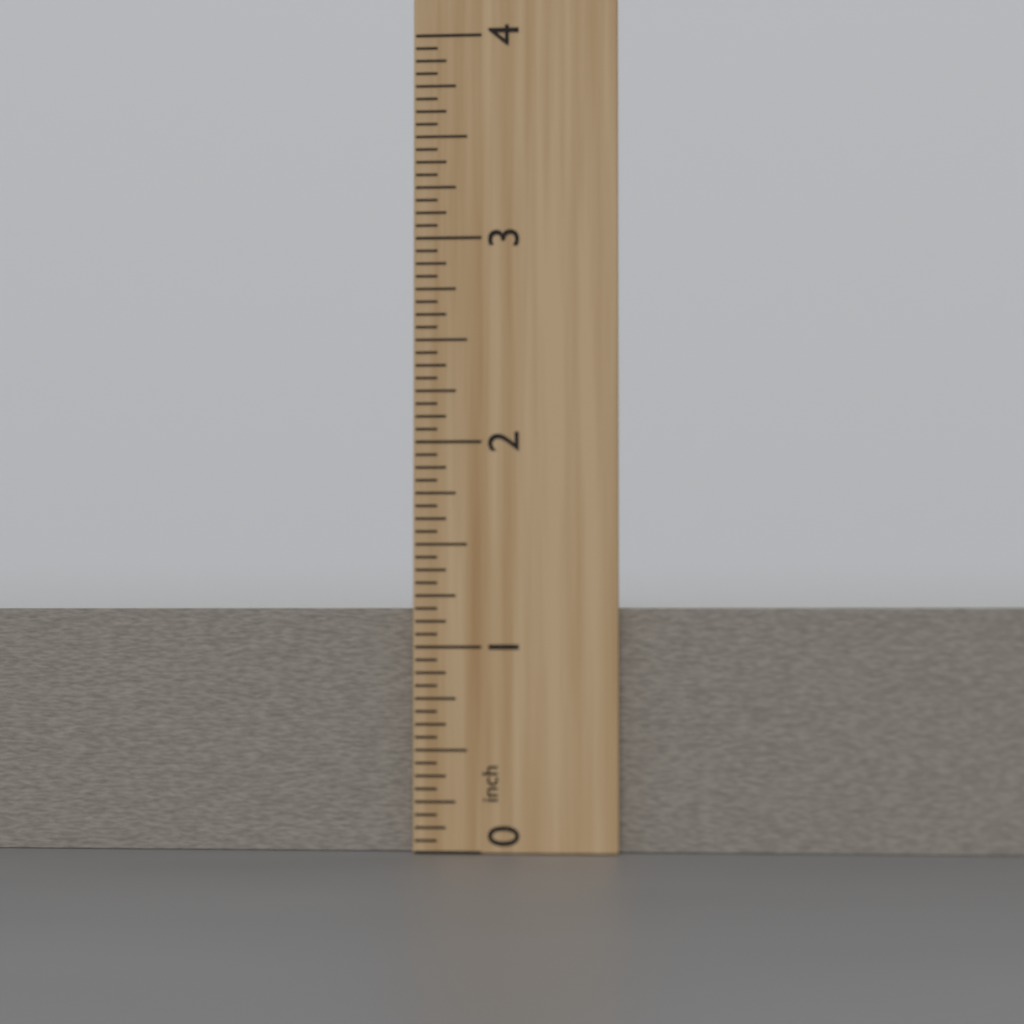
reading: 1.1875 inch
